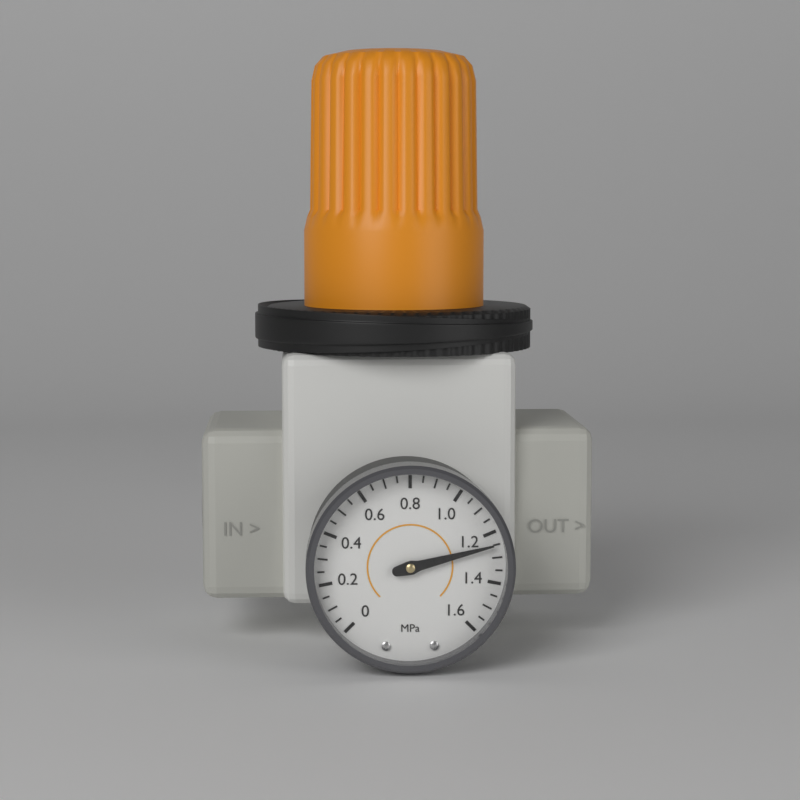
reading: 1.25 MPa
